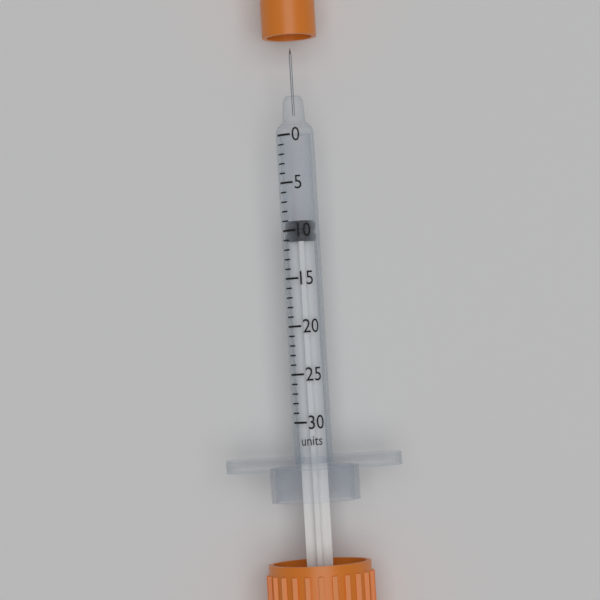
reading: 9 units
